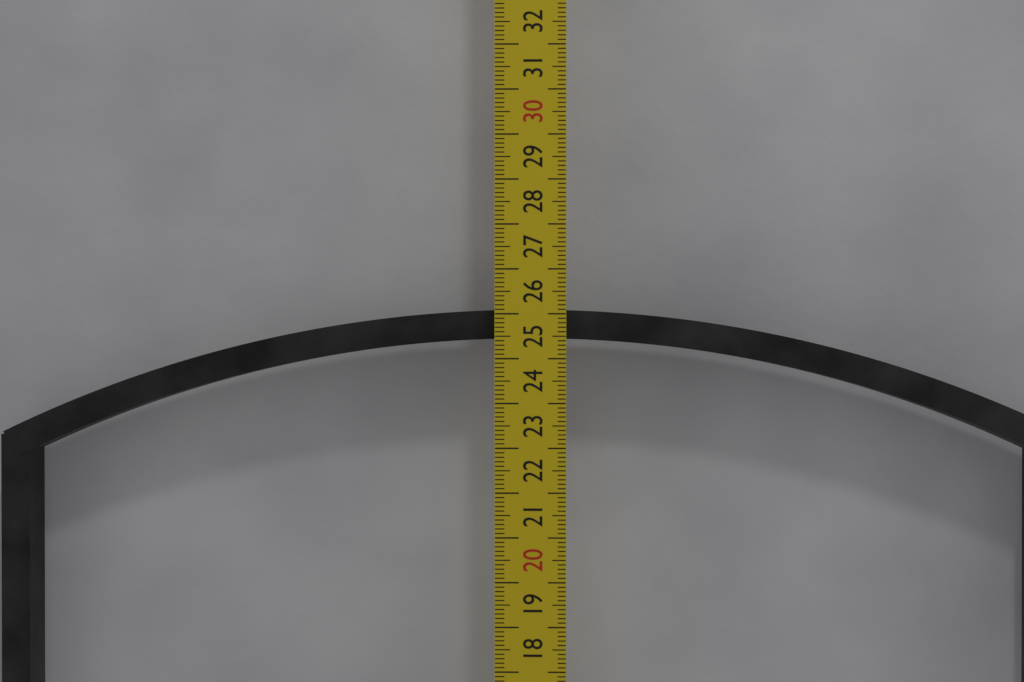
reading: 25.1 cm
